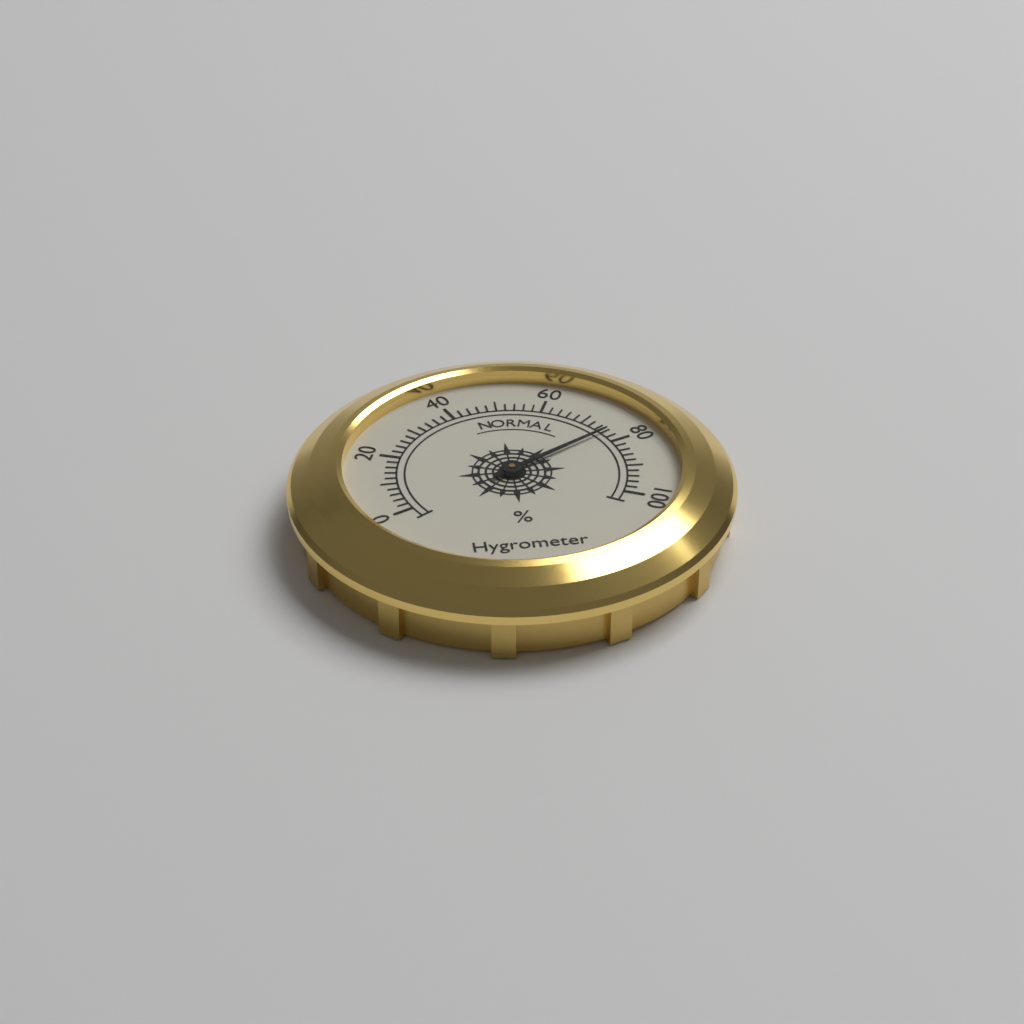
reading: 76 %
